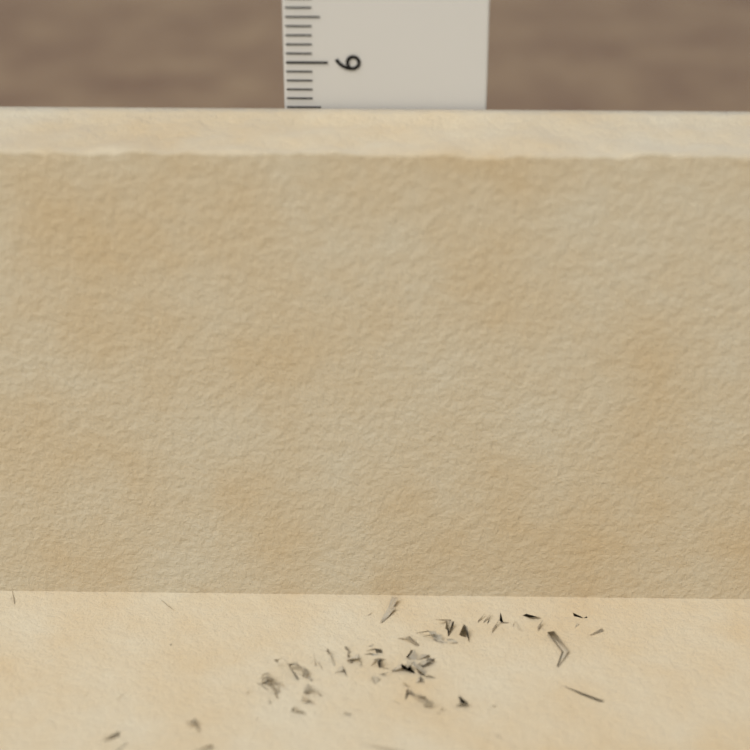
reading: 5.5 cm
